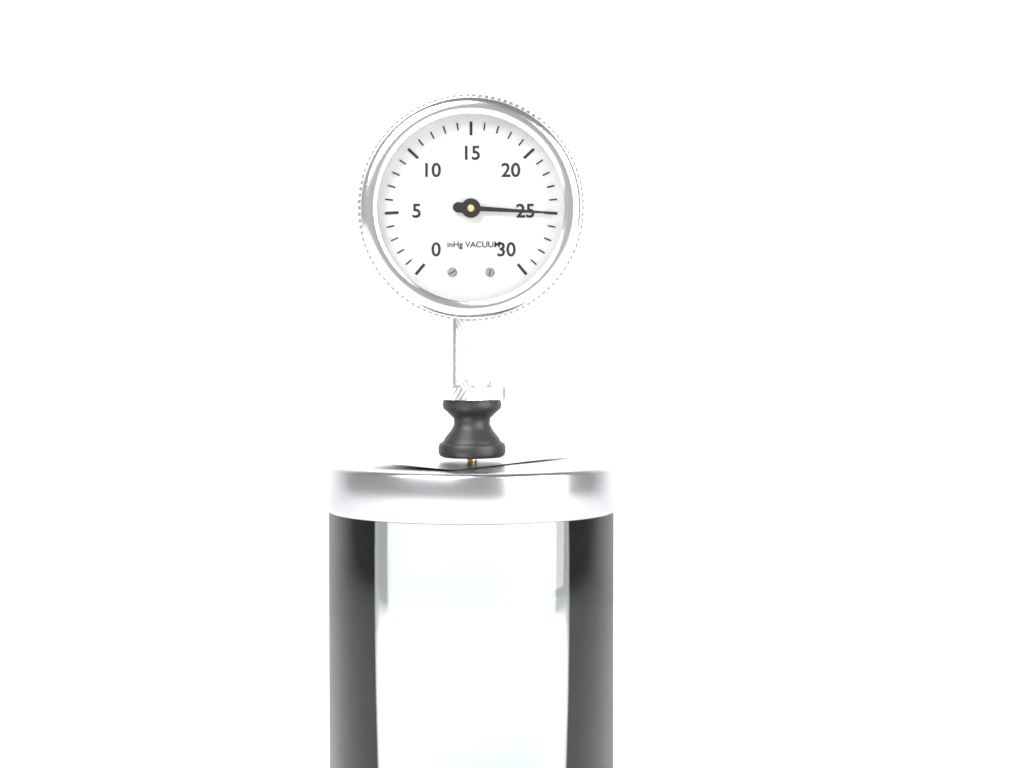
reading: 25 inHg
